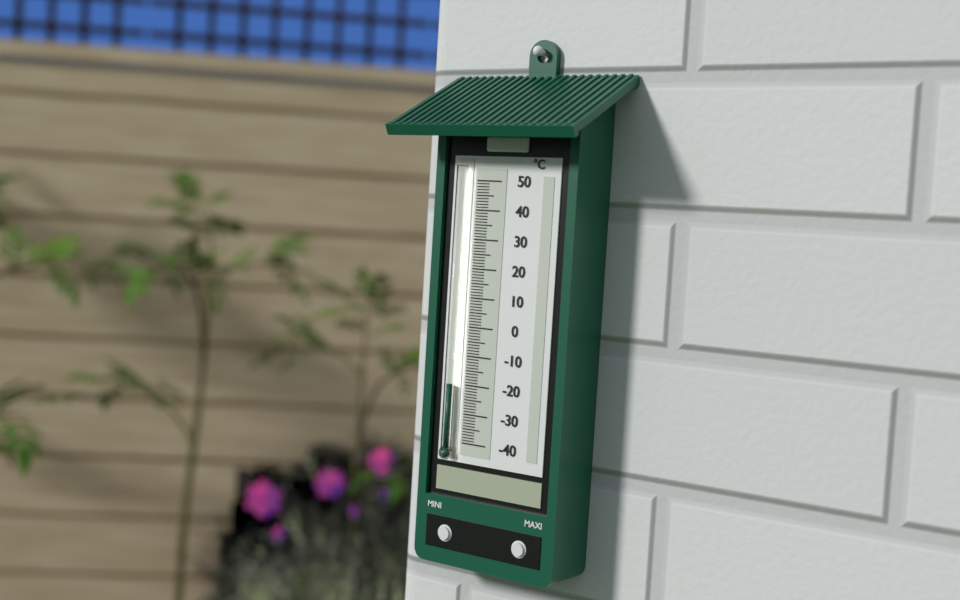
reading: -20 °C
